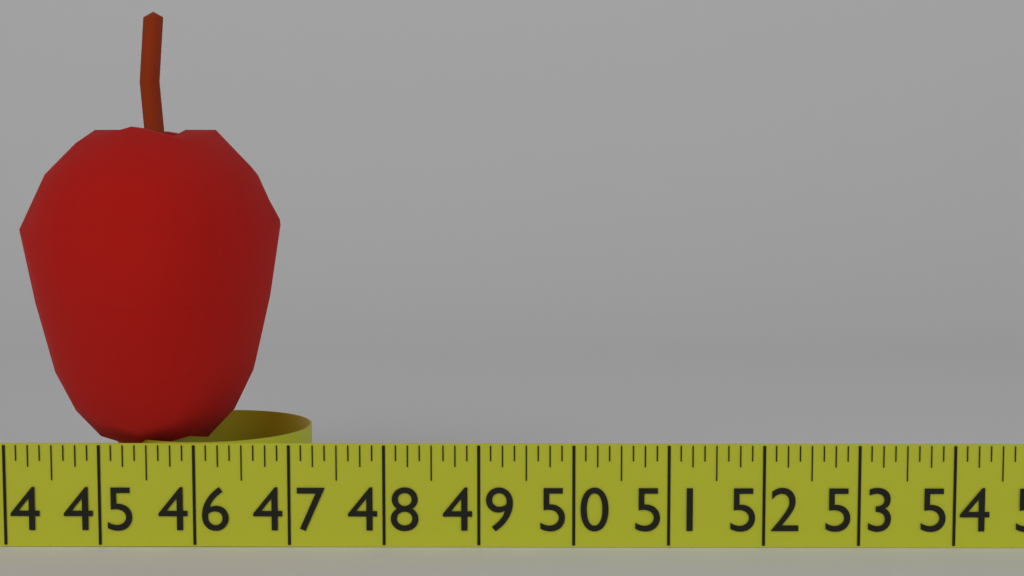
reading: 46.750 in
